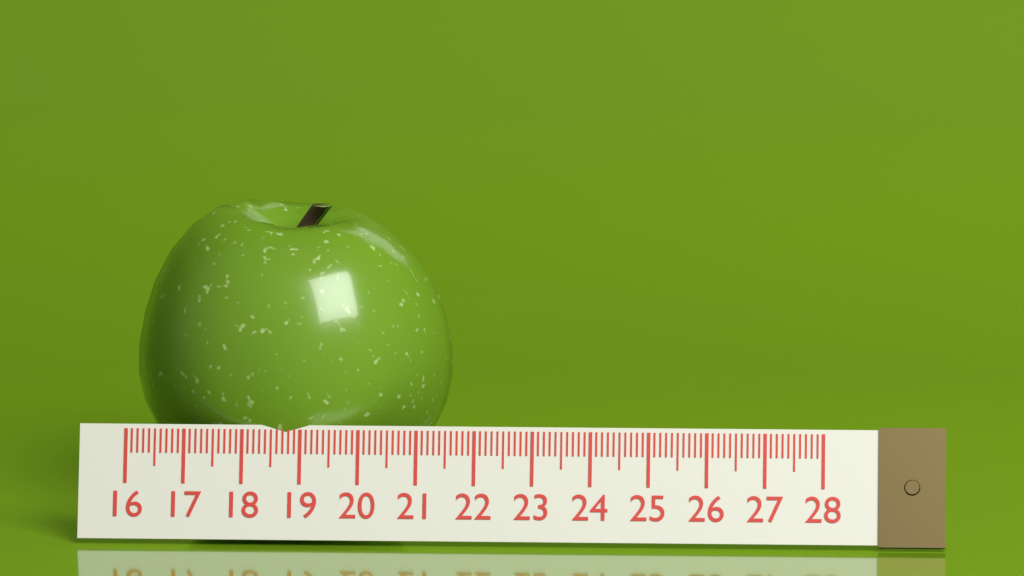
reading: 21.5 (no unit)
